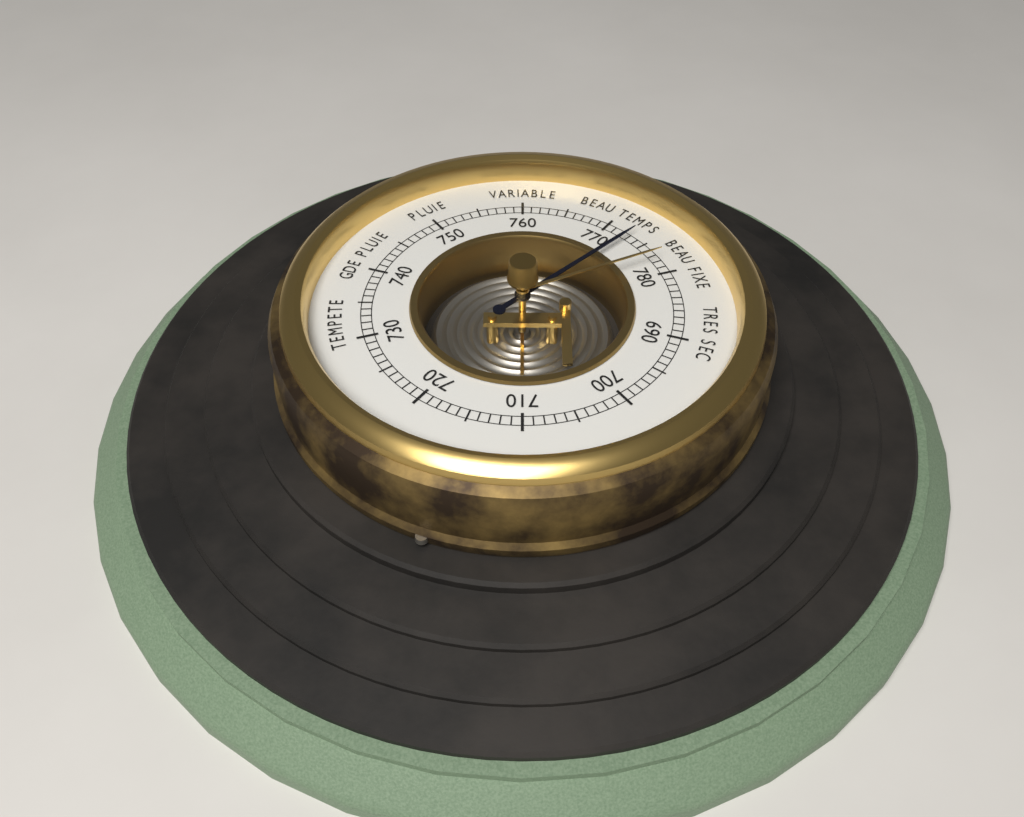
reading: 773 (no unit)
